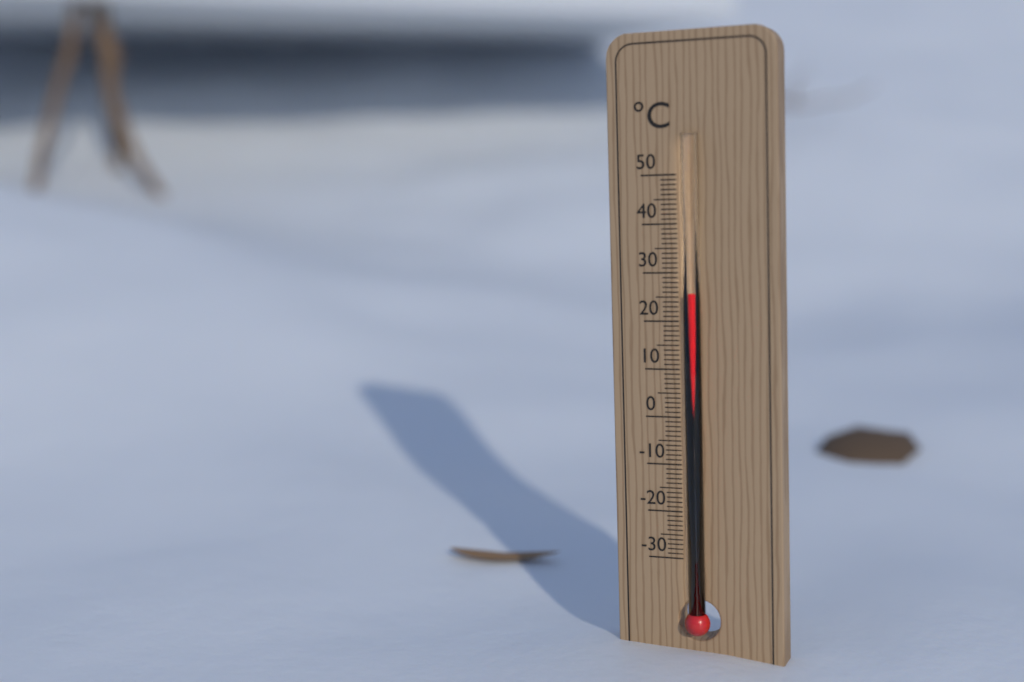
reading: 26 °C
